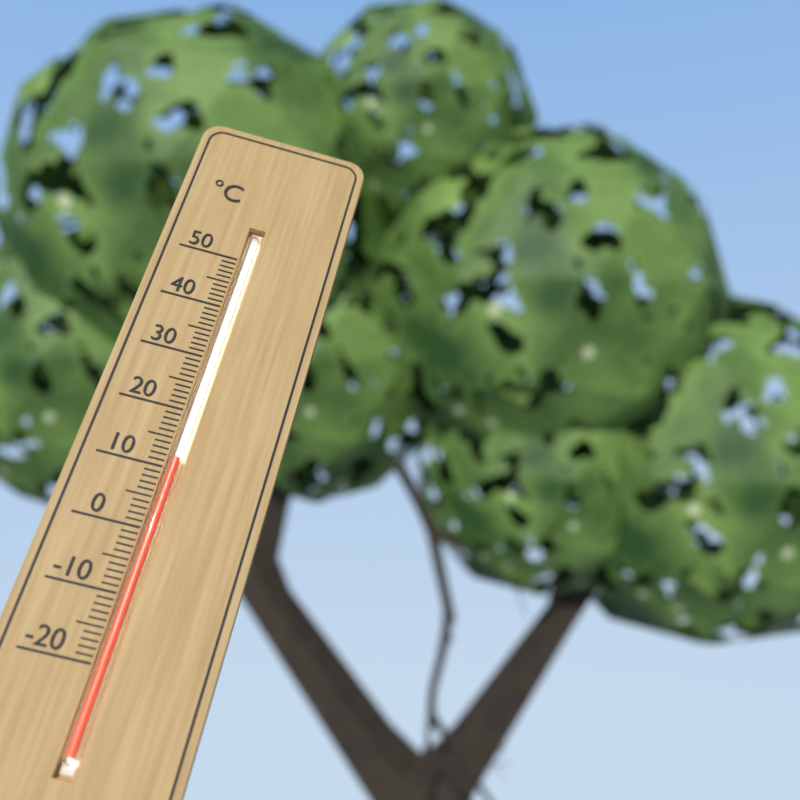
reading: 12 °C
